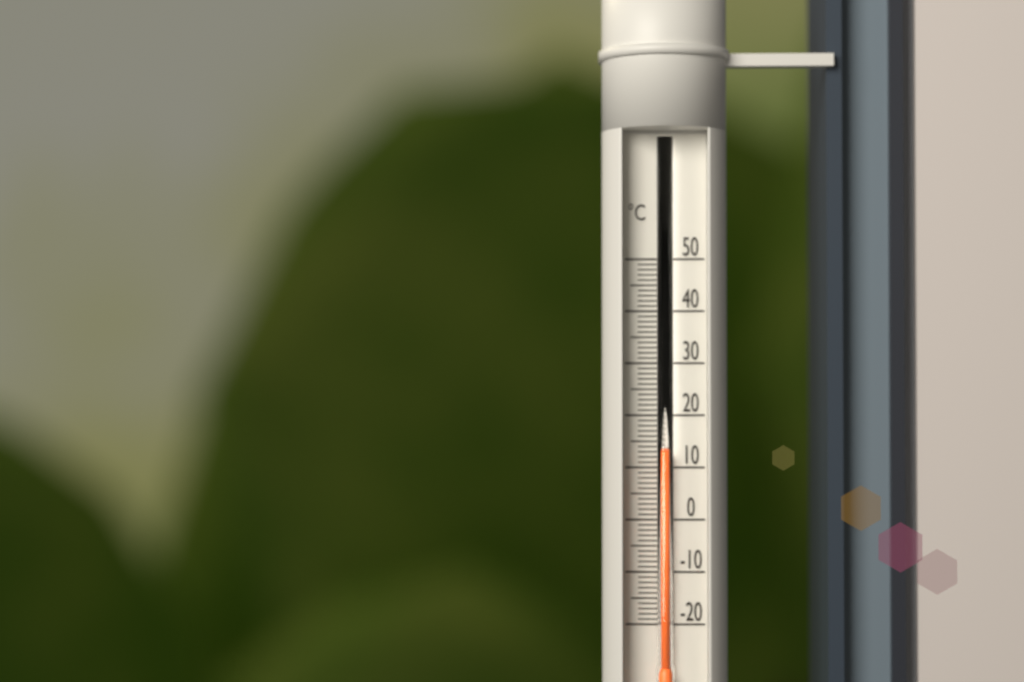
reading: 13 °C
